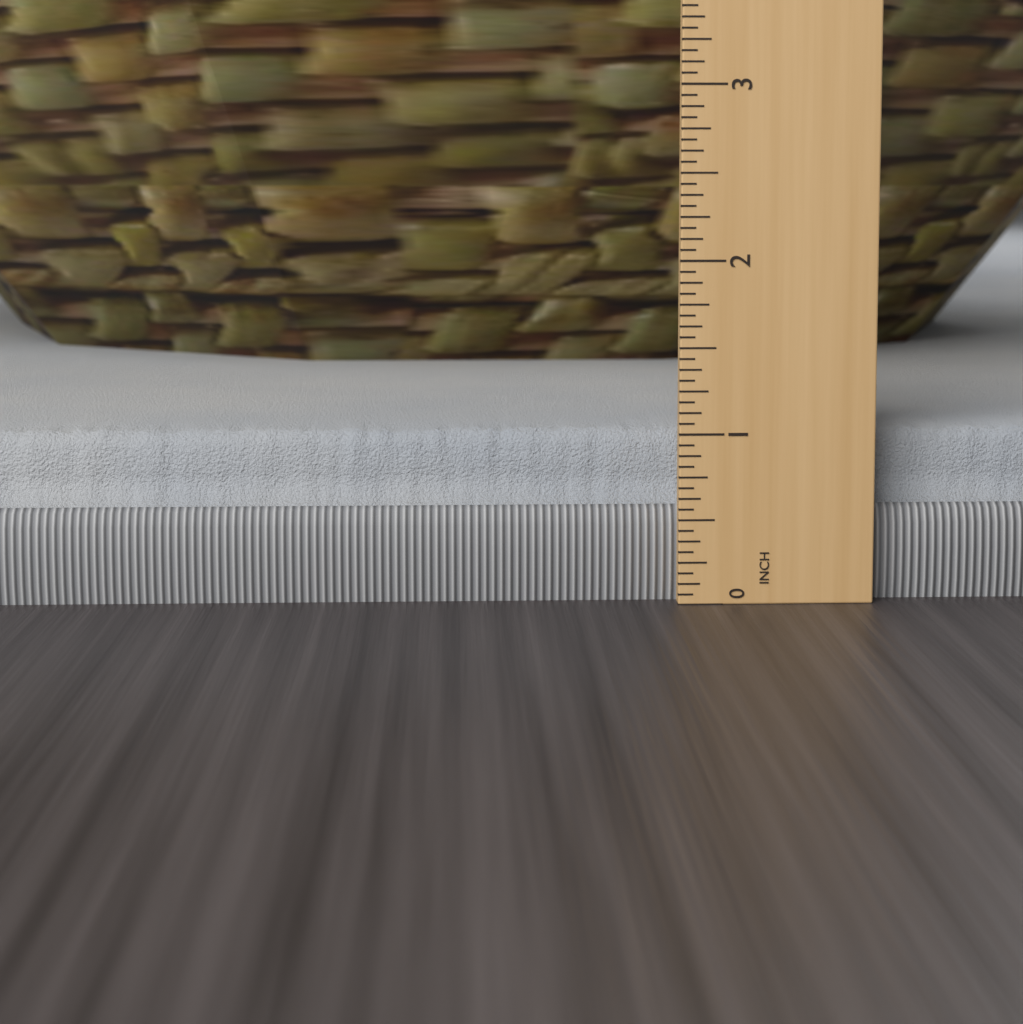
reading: 1.0000 in
